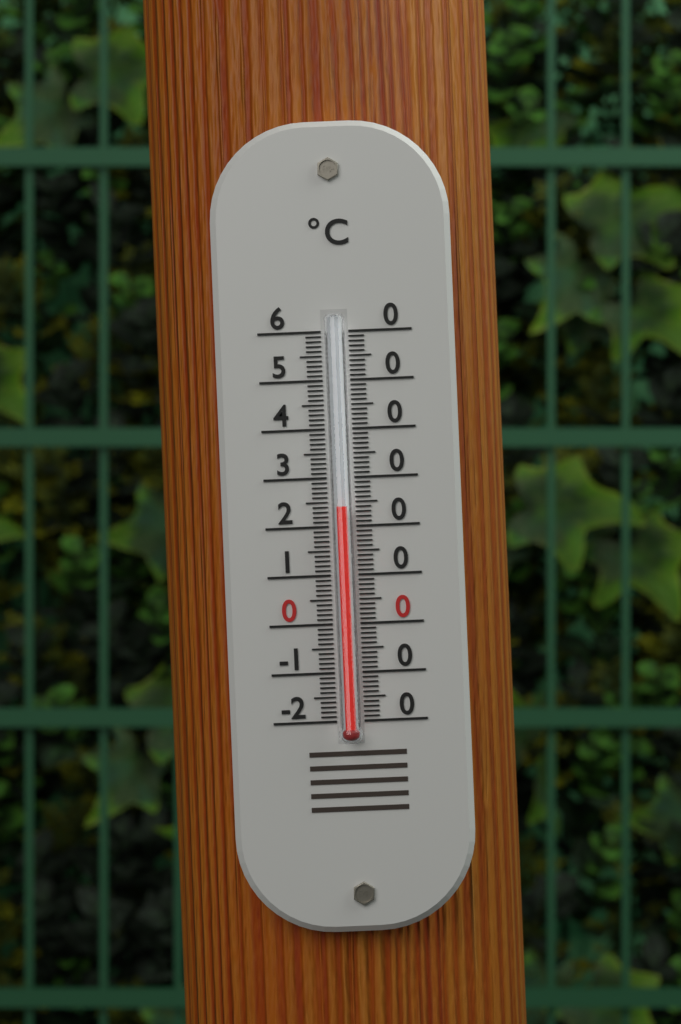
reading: 24 °C
